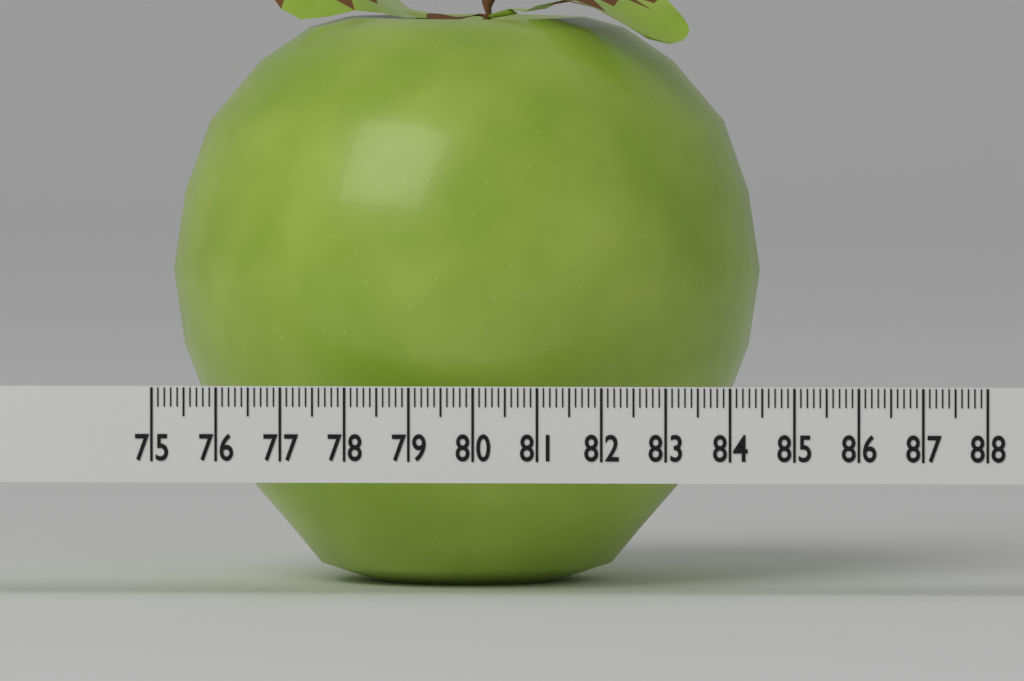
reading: 84.3 (no unit)
